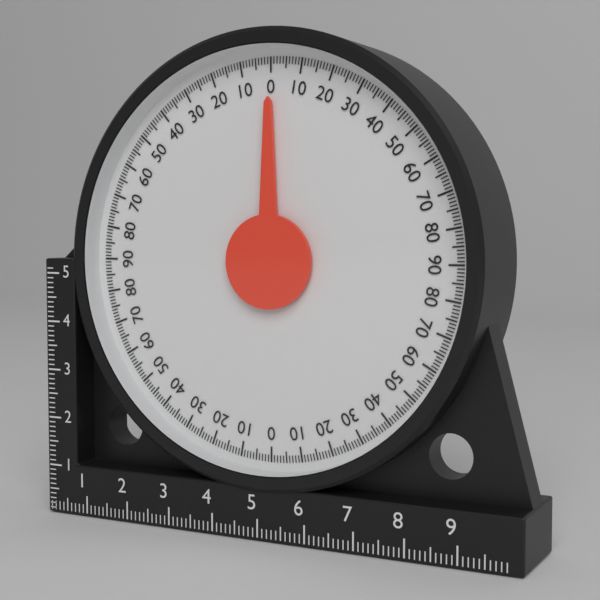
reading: 0 (no unit)
